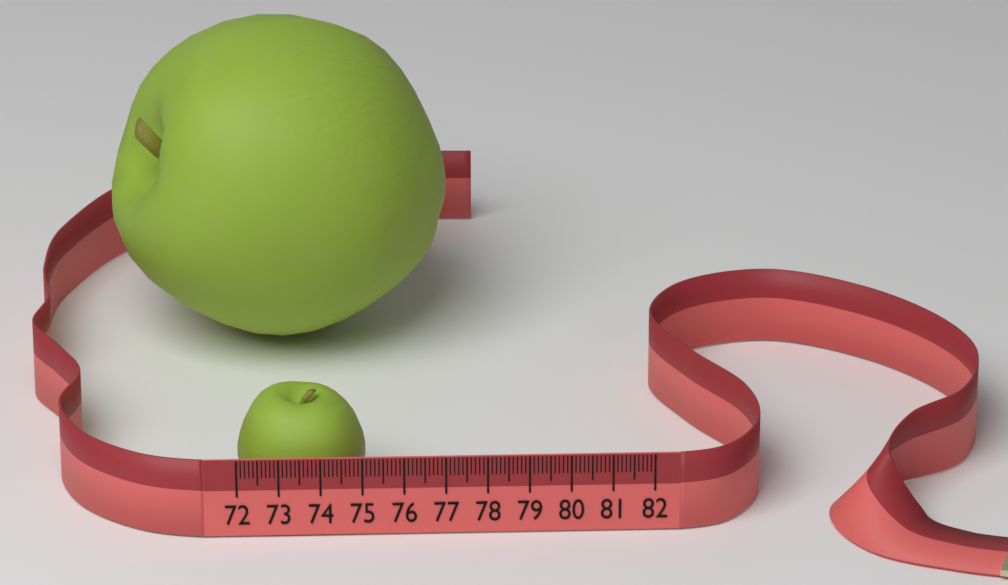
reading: 75.1 (no unit)
